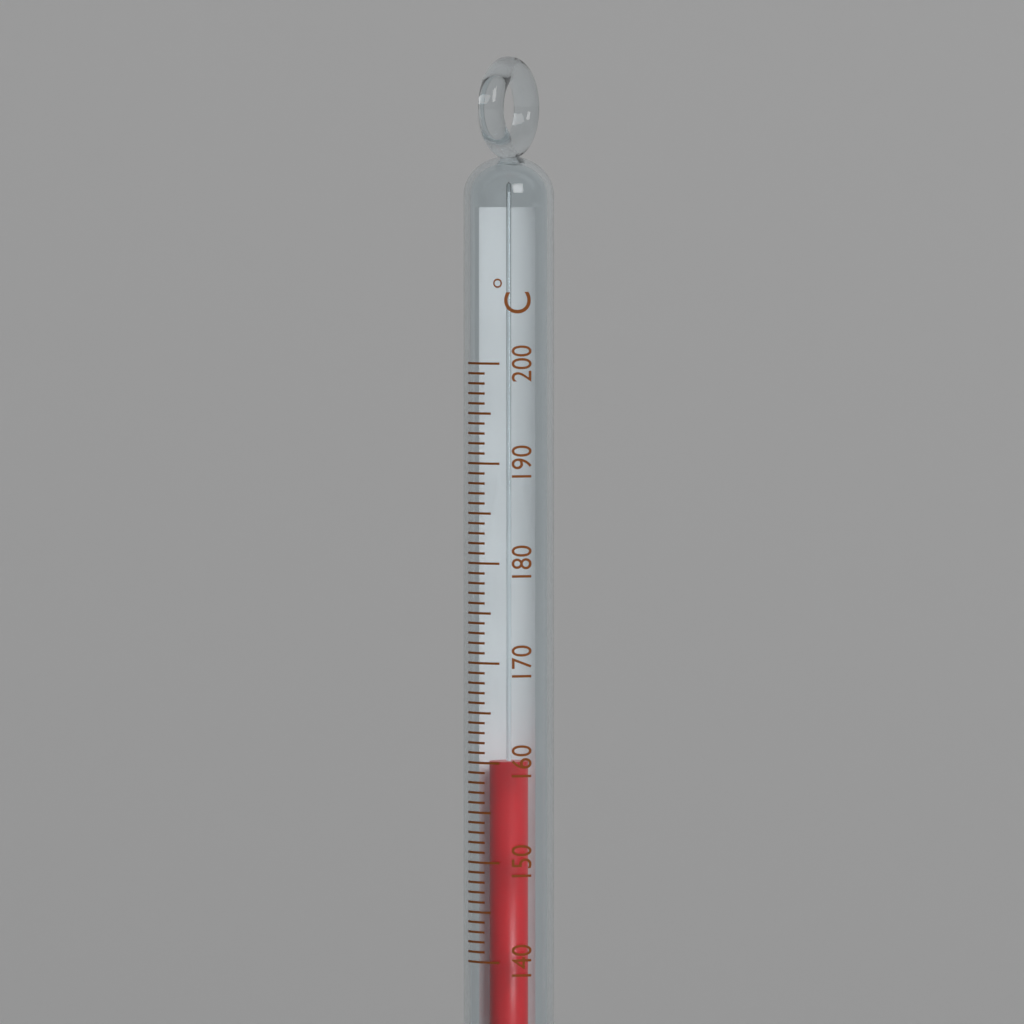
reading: 160 °C
